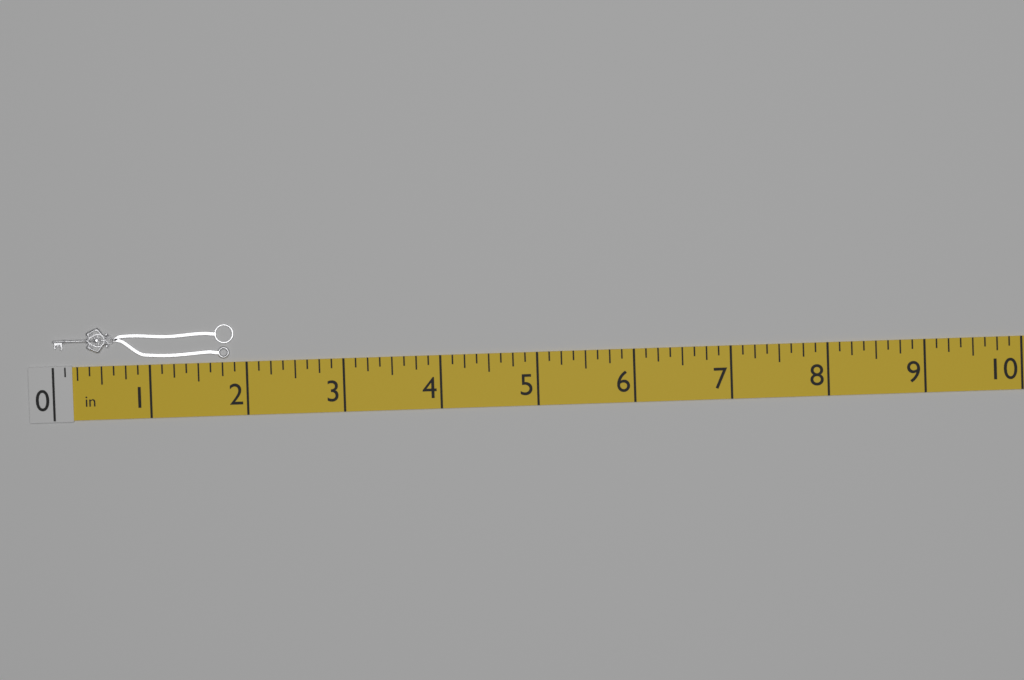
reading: 1.875 in
